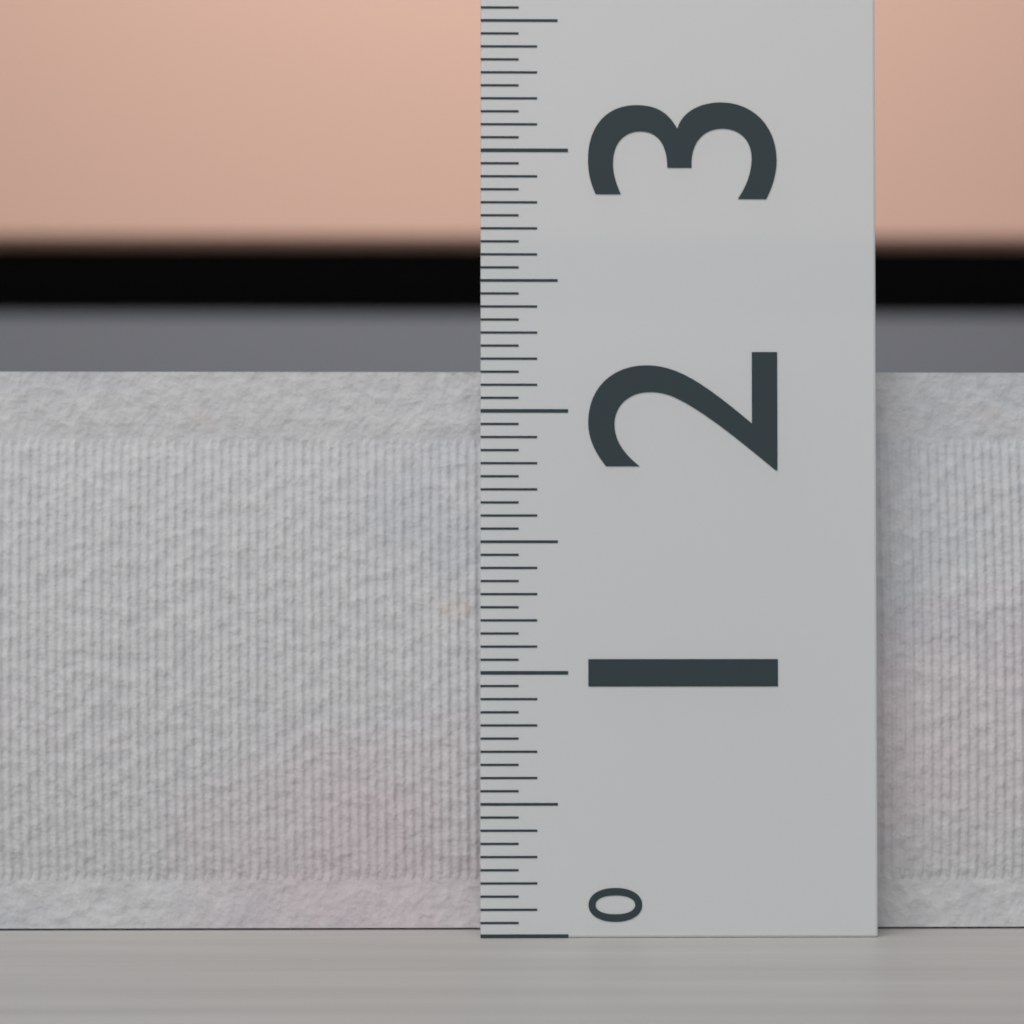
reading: 2.20 (no unit)
